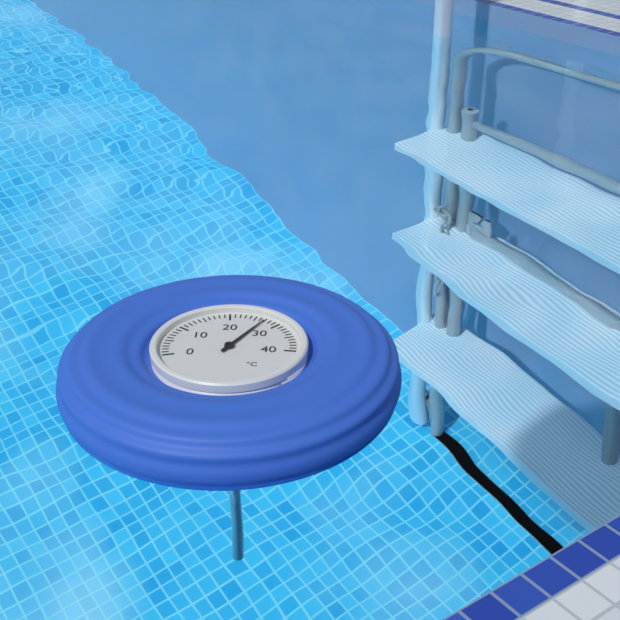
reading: 27 °C
